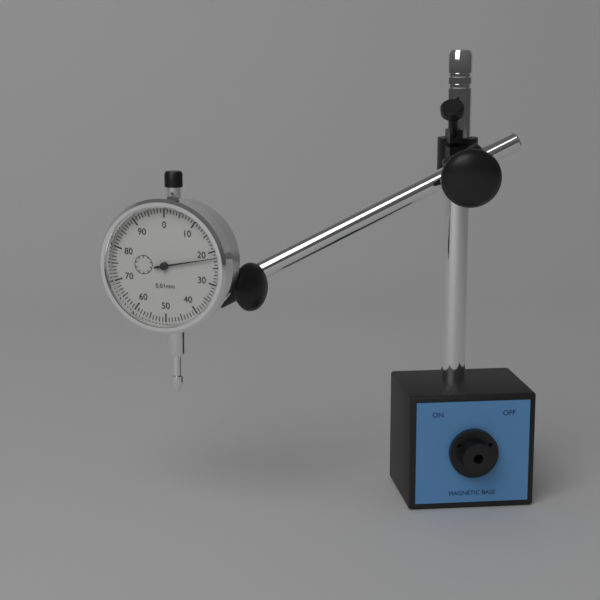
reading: 0.22 mm
